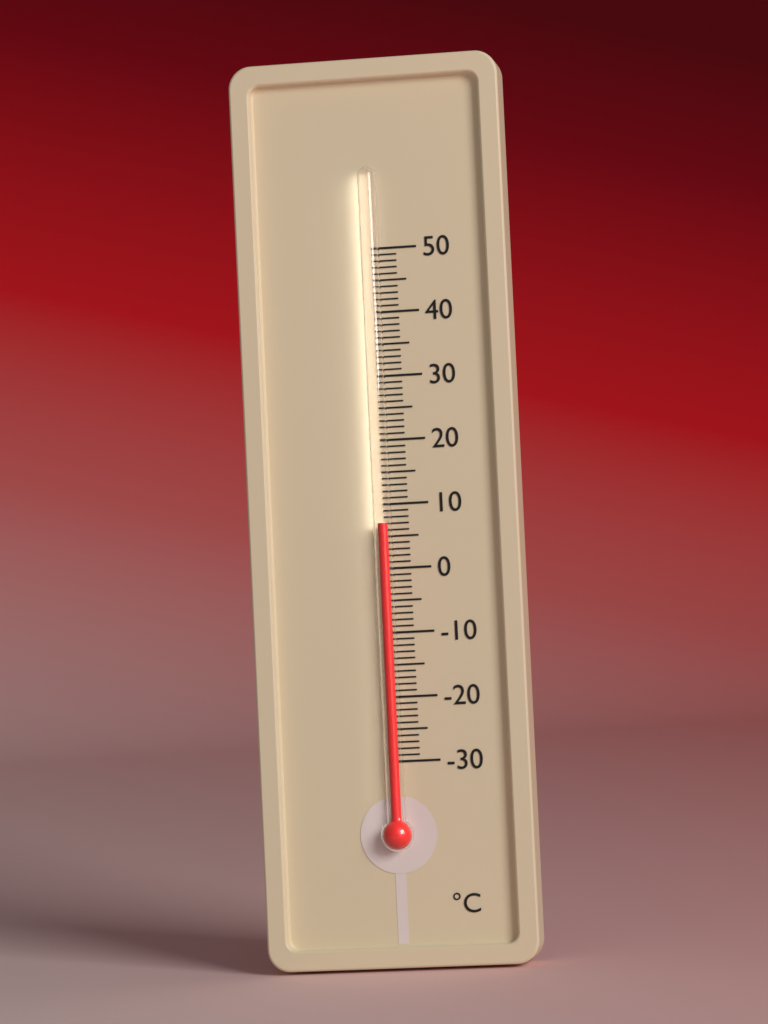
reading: 7 °C
